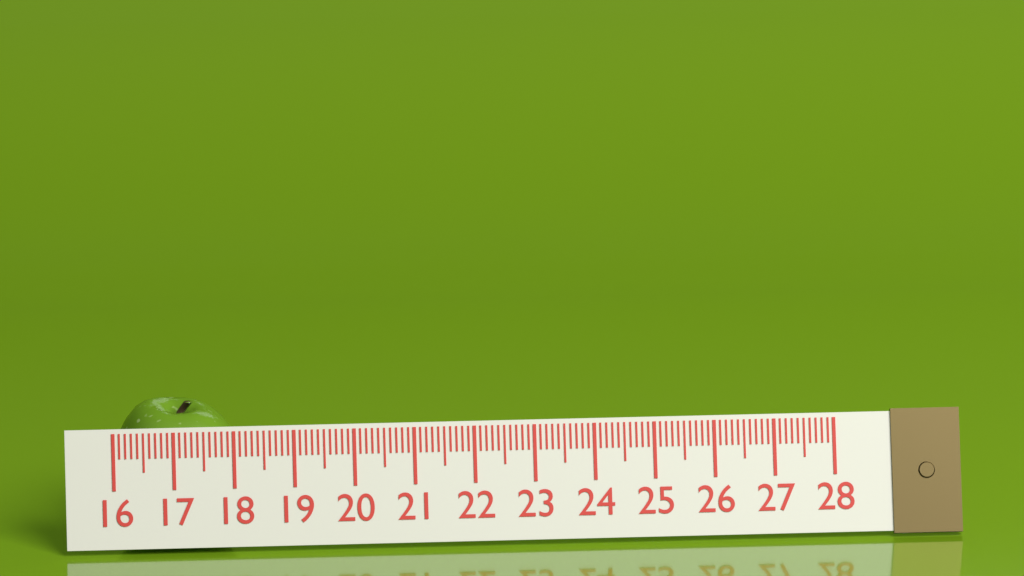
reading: 18.2 (no unit)
